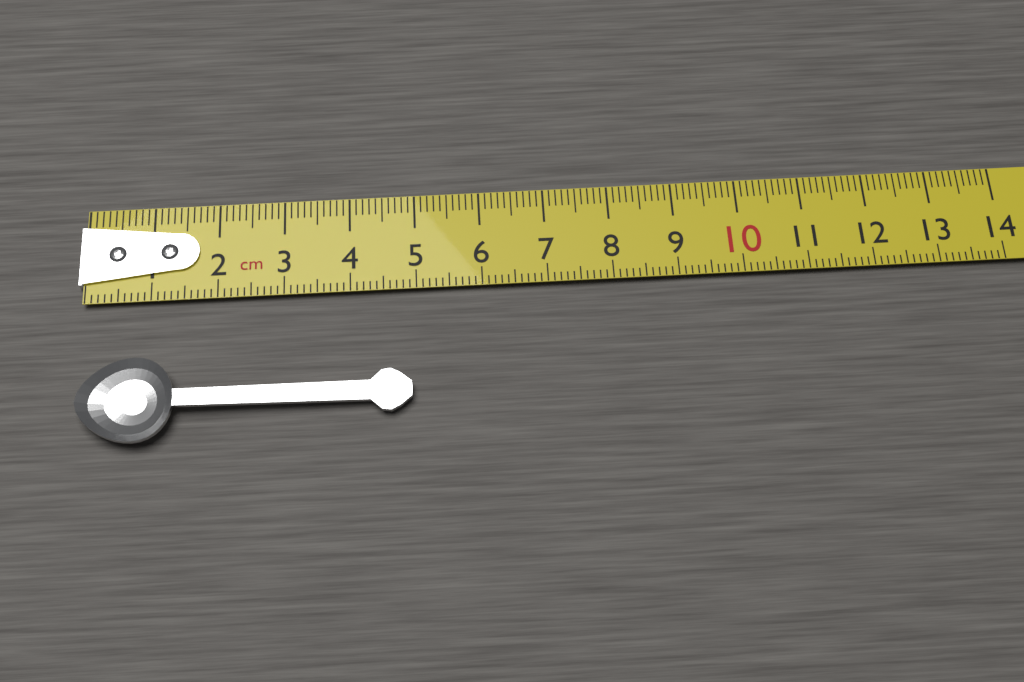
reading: 4.9 cm
